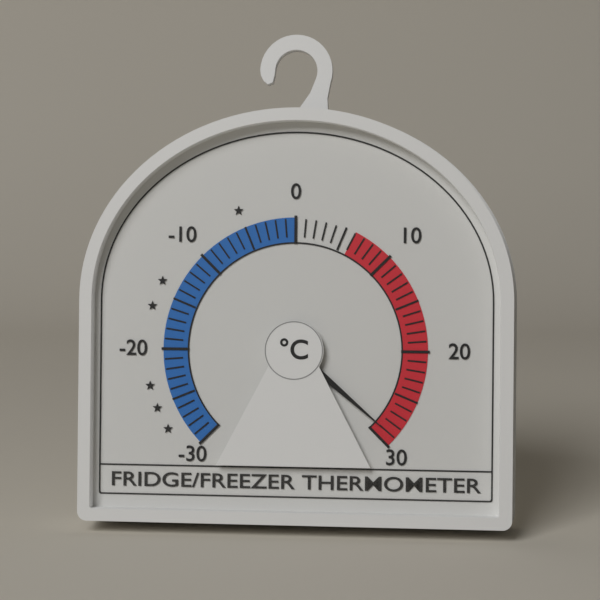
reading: 29 °C
